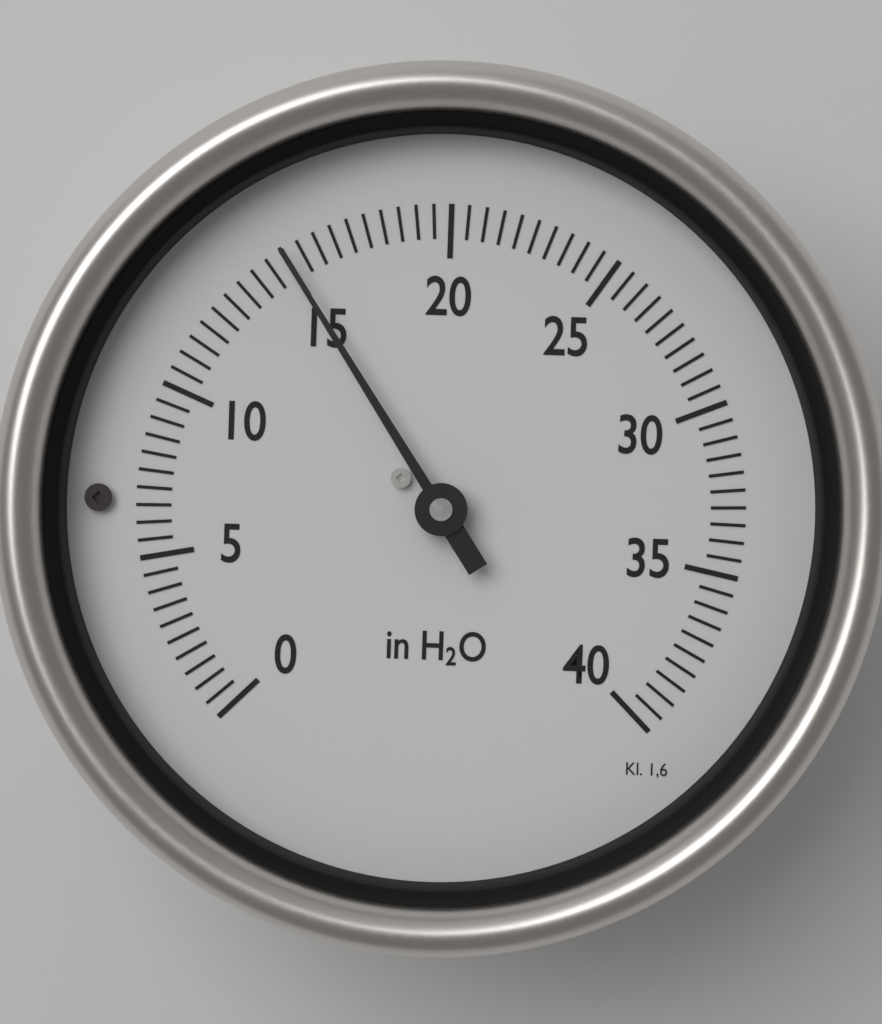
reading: 15.0 in H2O
